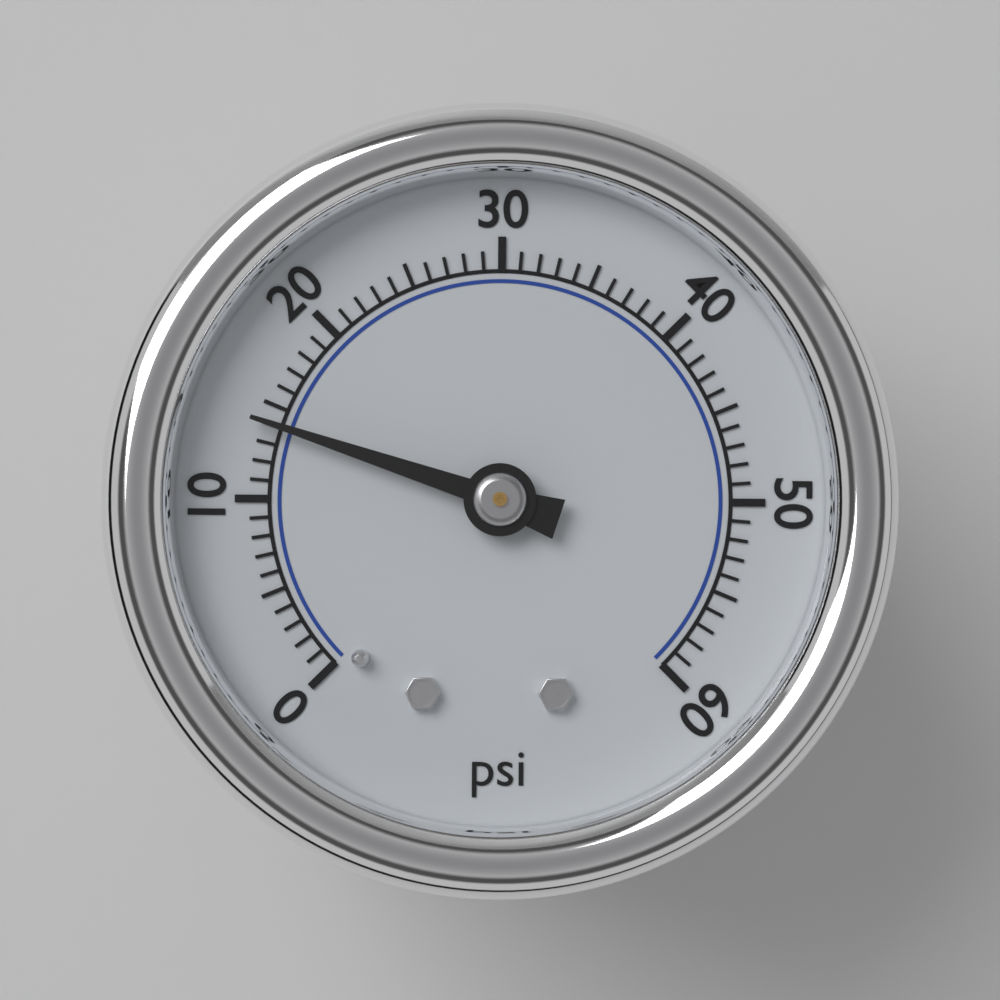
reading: 14 psi
